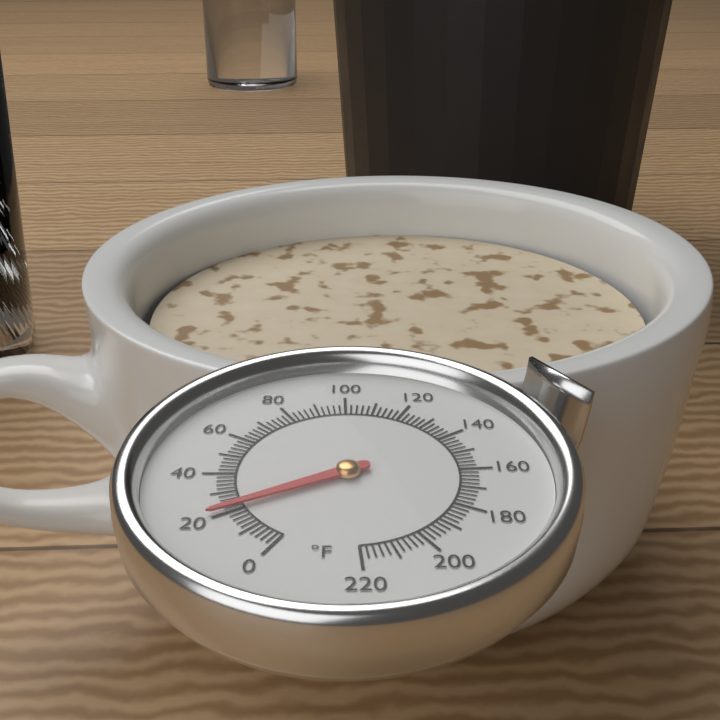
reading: 22 °F
